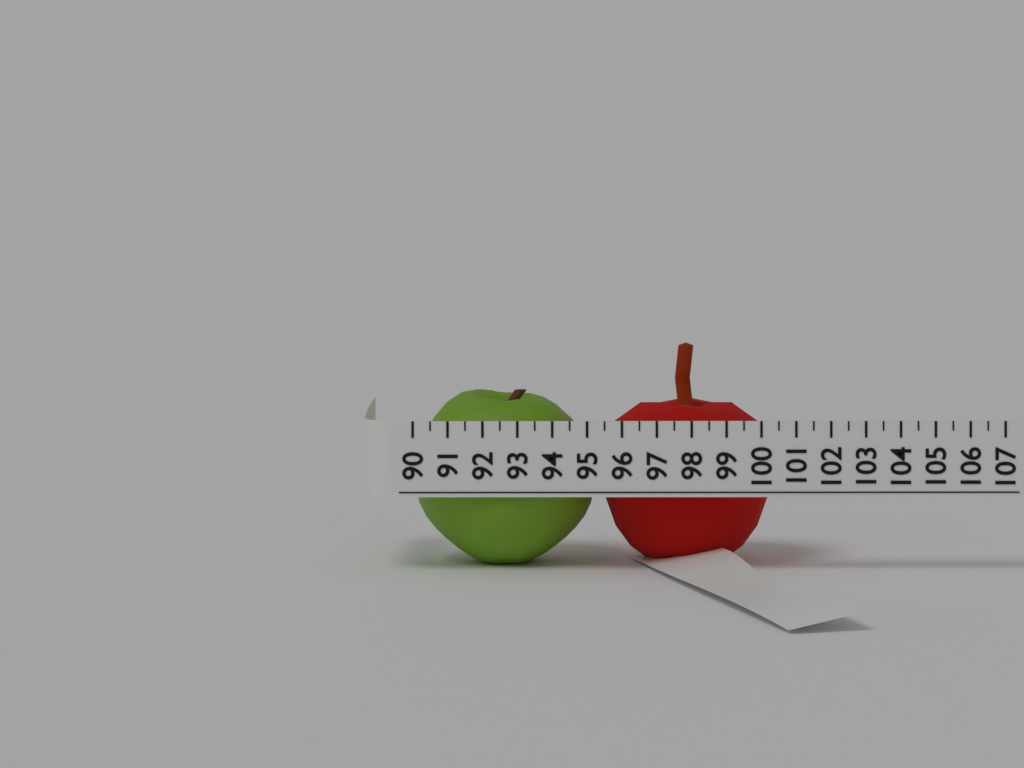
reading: 100.5 (no unit)
